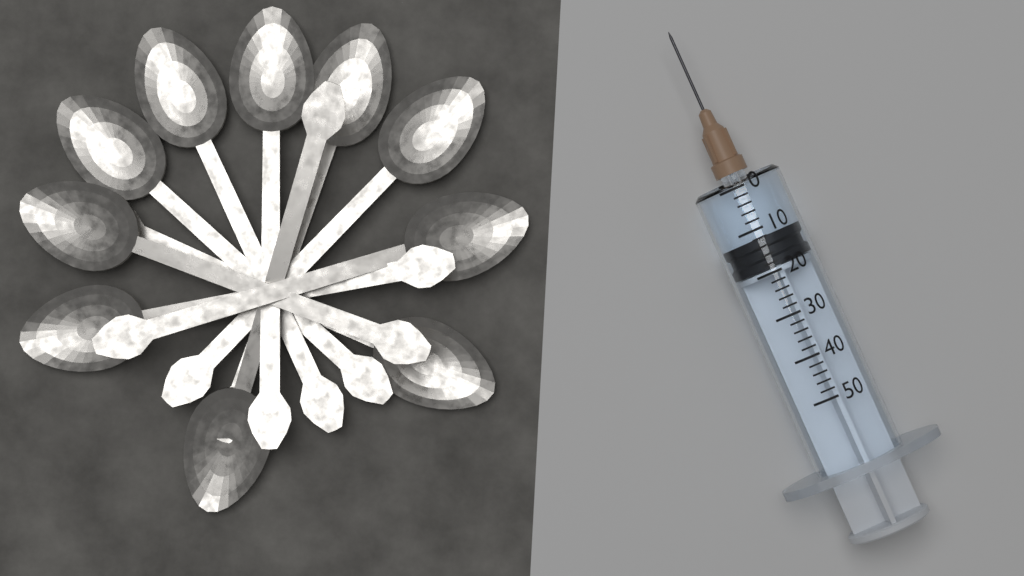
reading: 12 (no unit)
